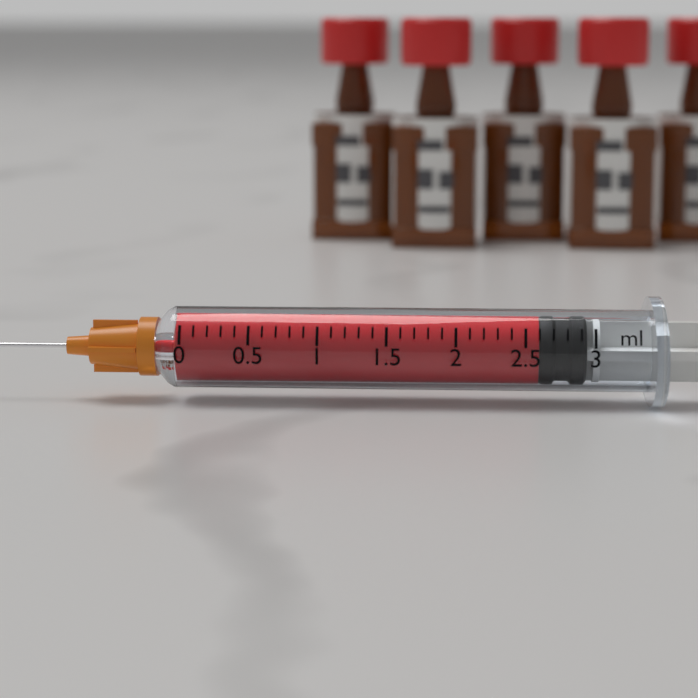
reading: 2.6 ml
